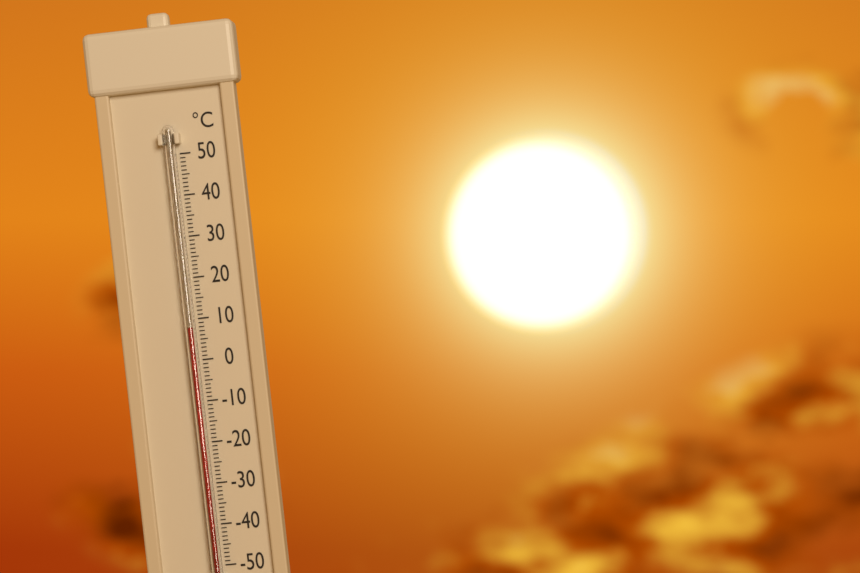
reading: 8 °C
